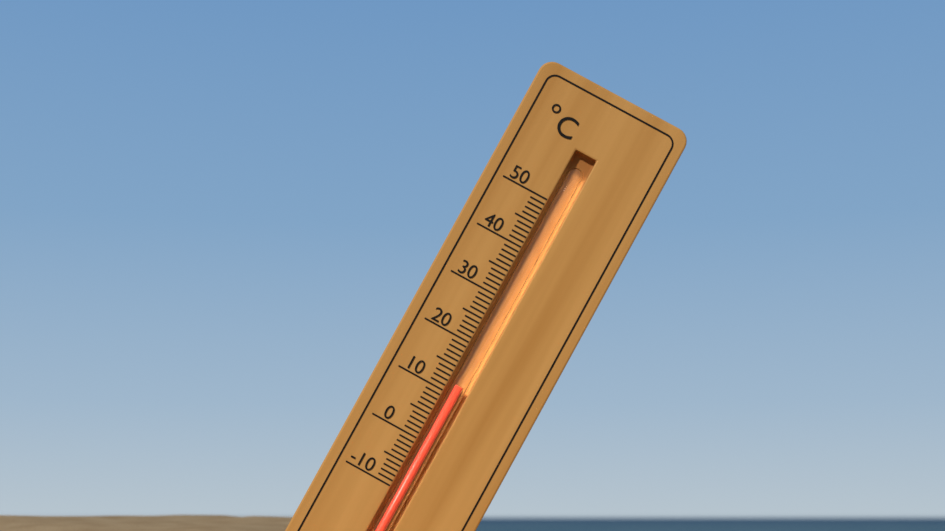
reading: 12 °C
